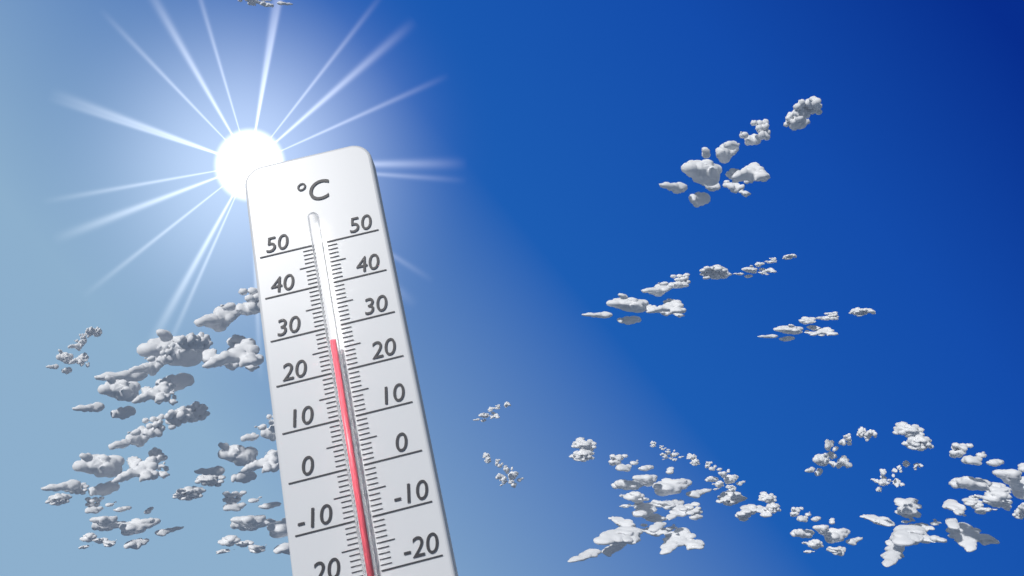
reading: 26 °C
